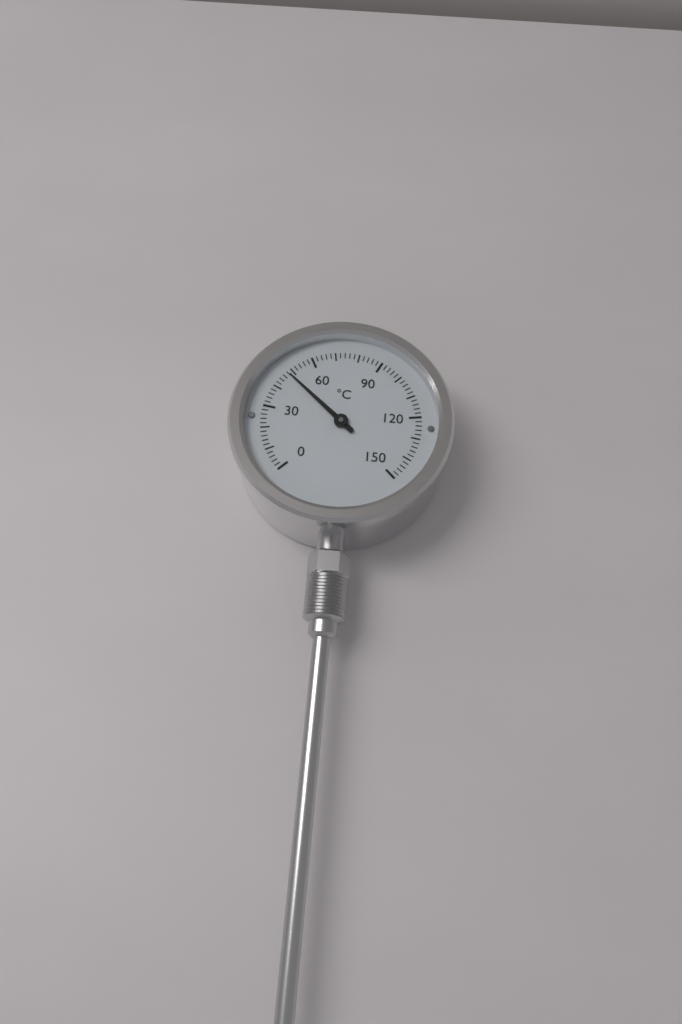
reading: 48 °C
